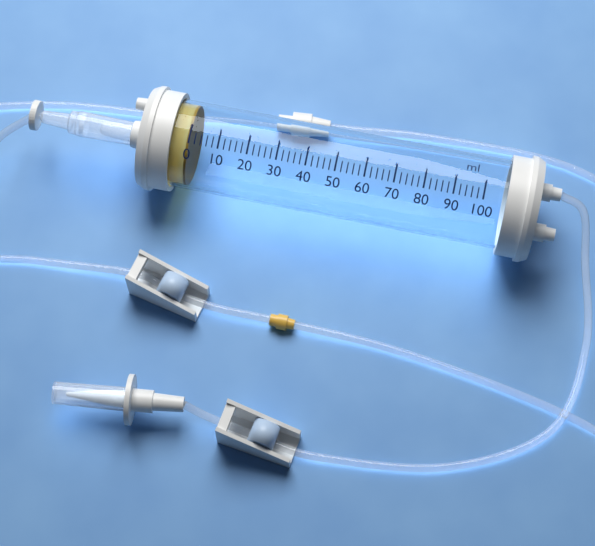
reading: 0 ml
